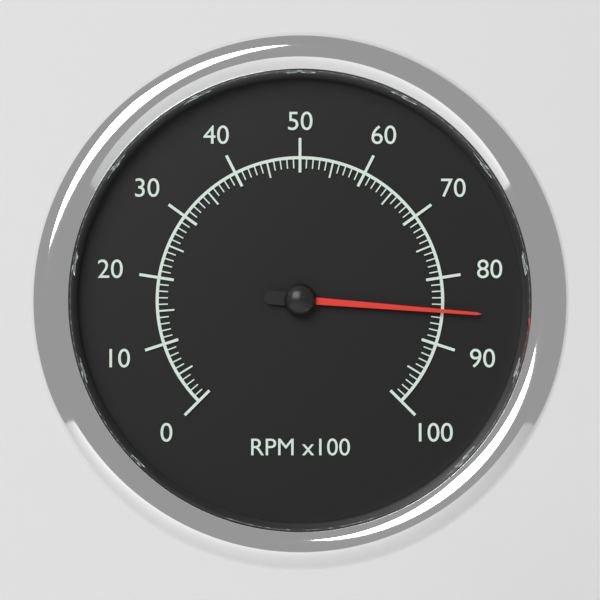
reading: 85 RPM x100
